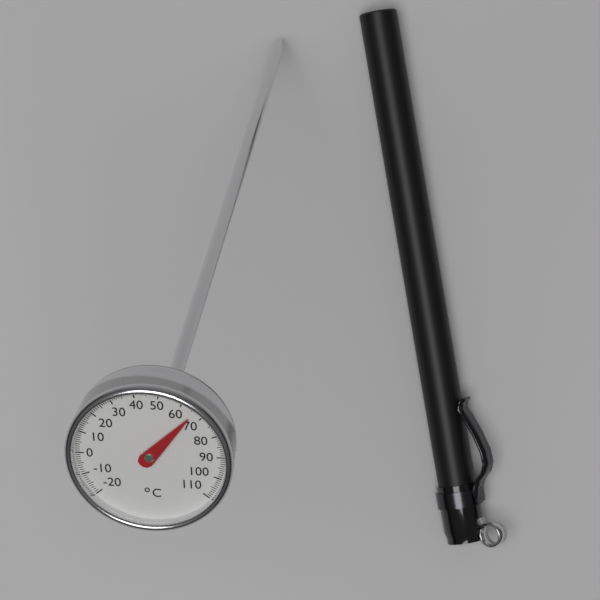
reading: 66 °C
